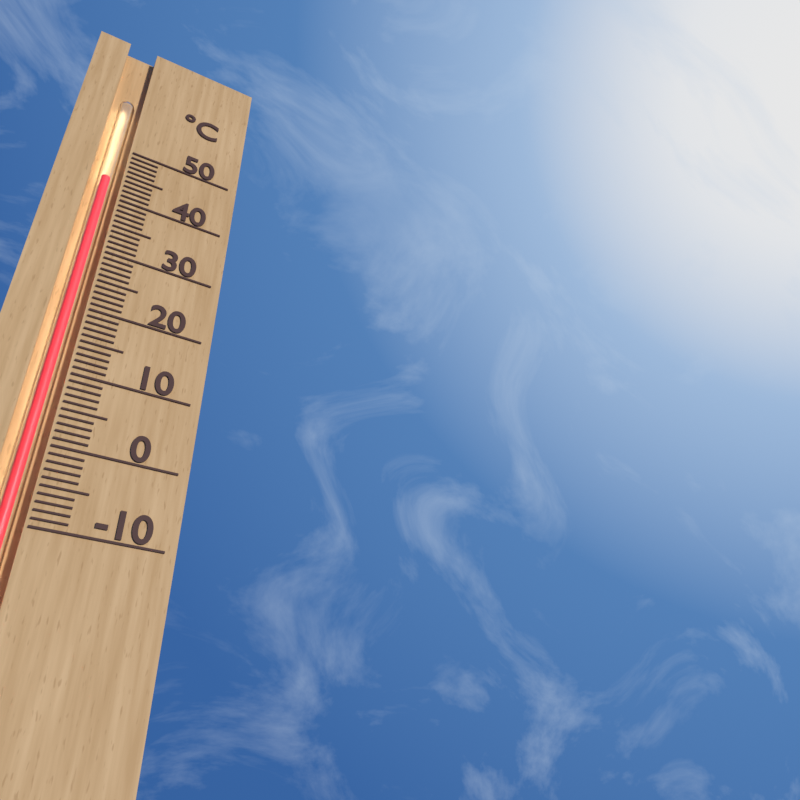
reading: 44 °C
